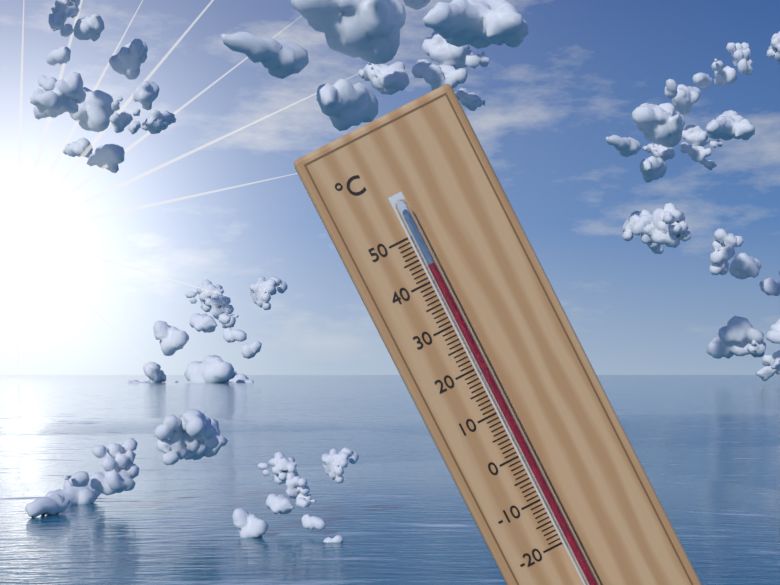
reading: 43 °C
